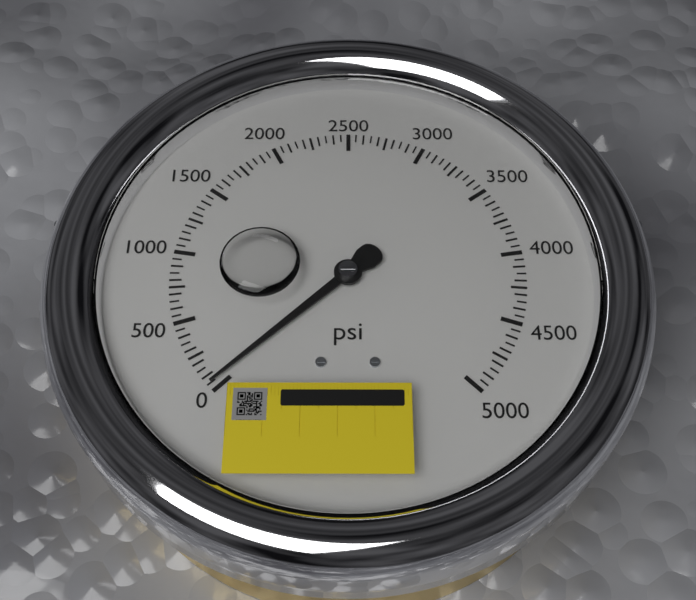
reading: 50 psi
